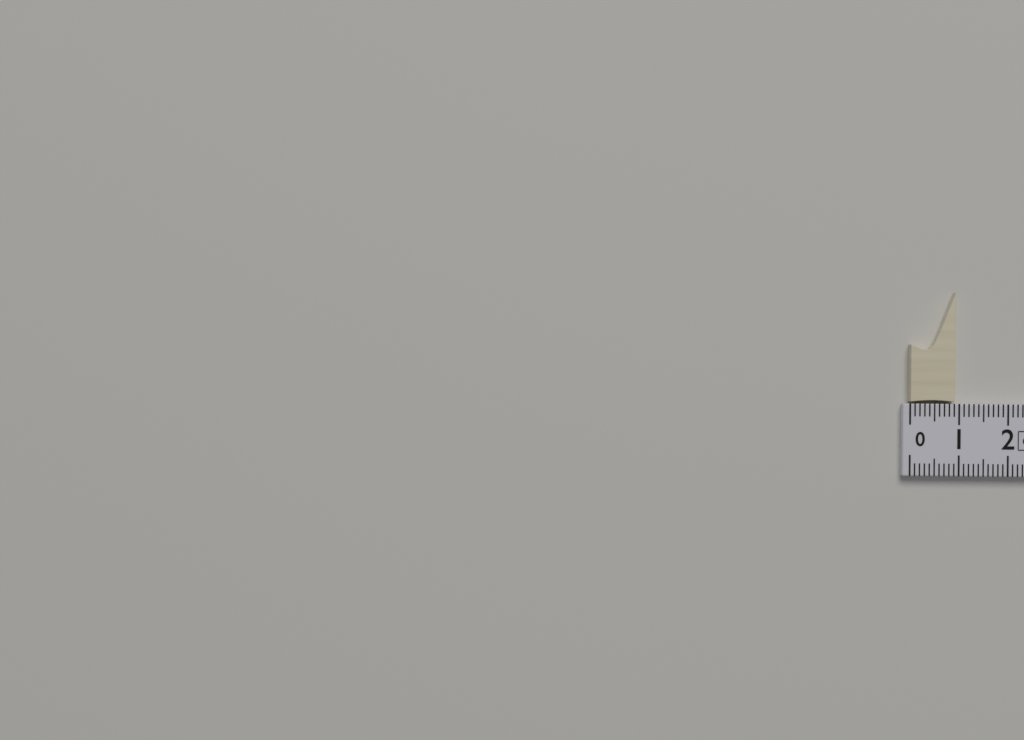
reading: 0.9 cm
